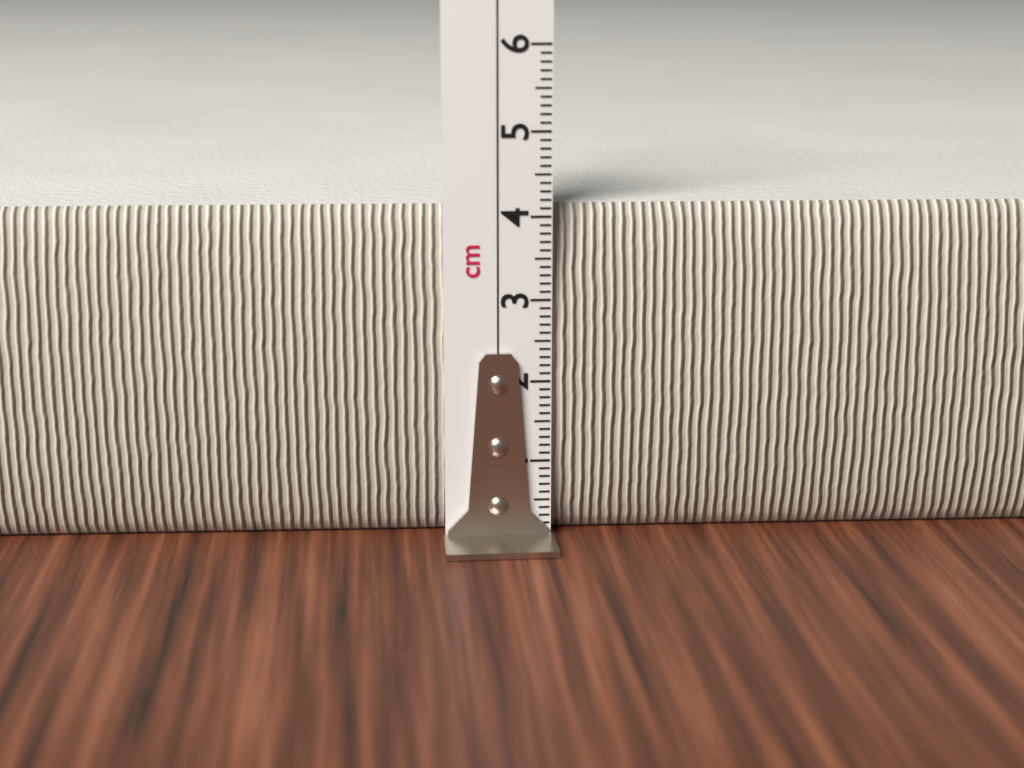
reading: 4.1 cm
